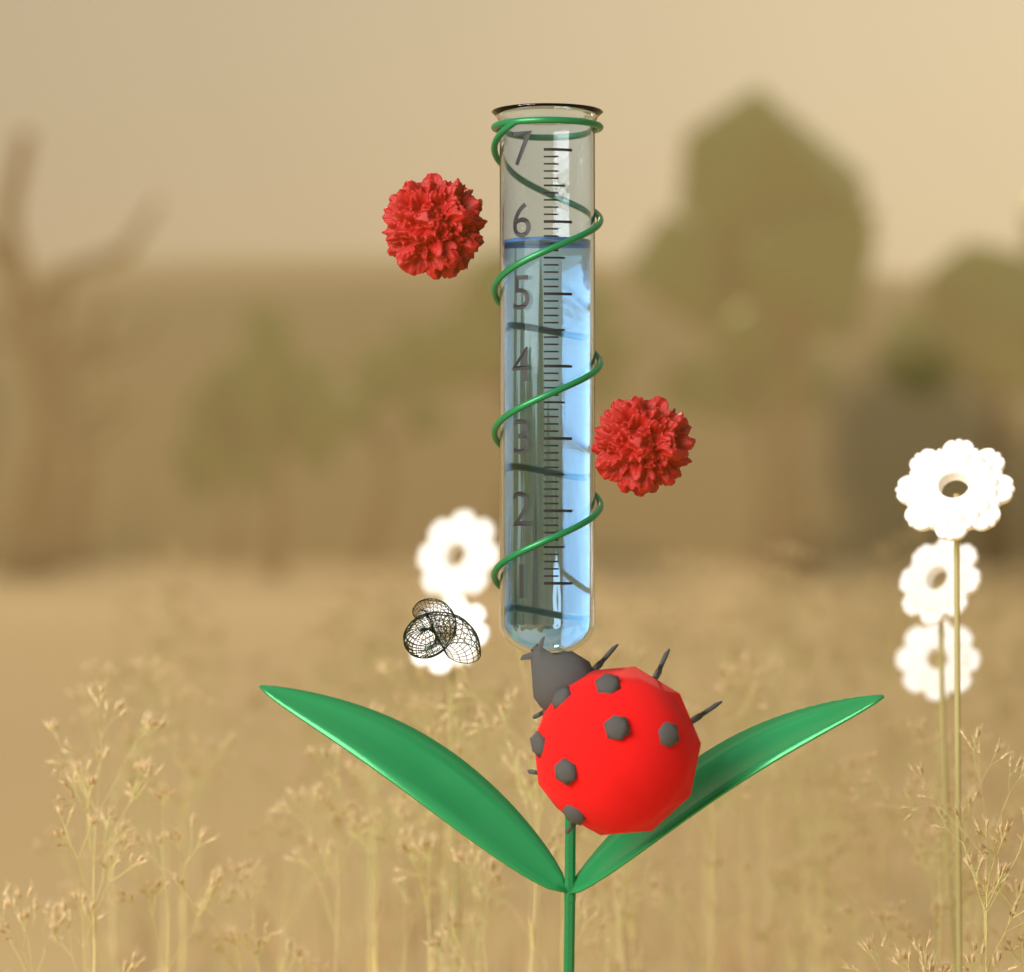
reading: 5.8 (no unit)
